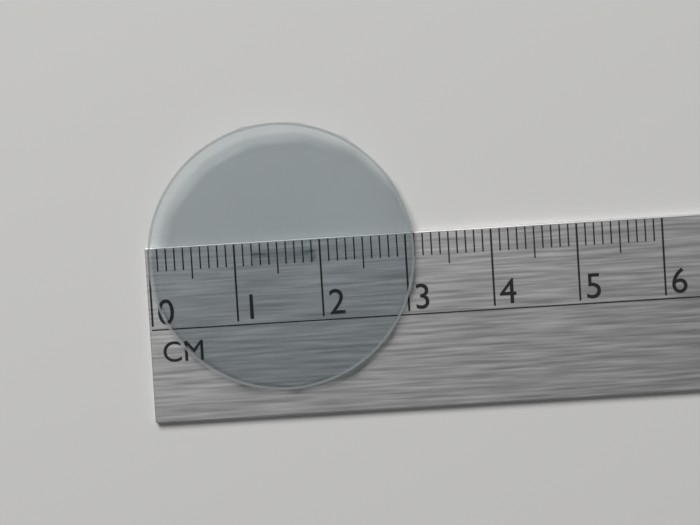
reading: 3.1 cm
